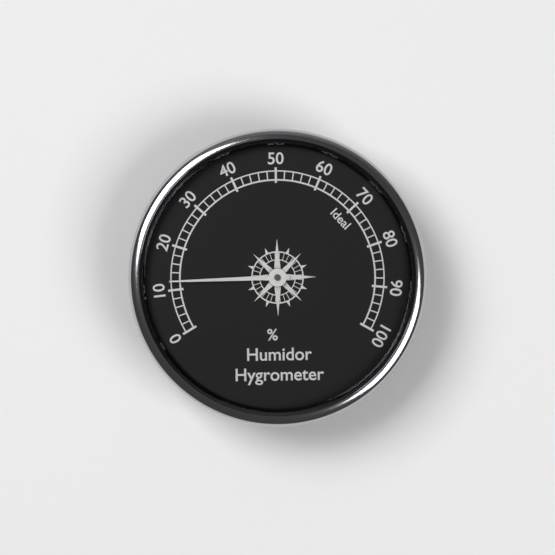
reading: 12 %
